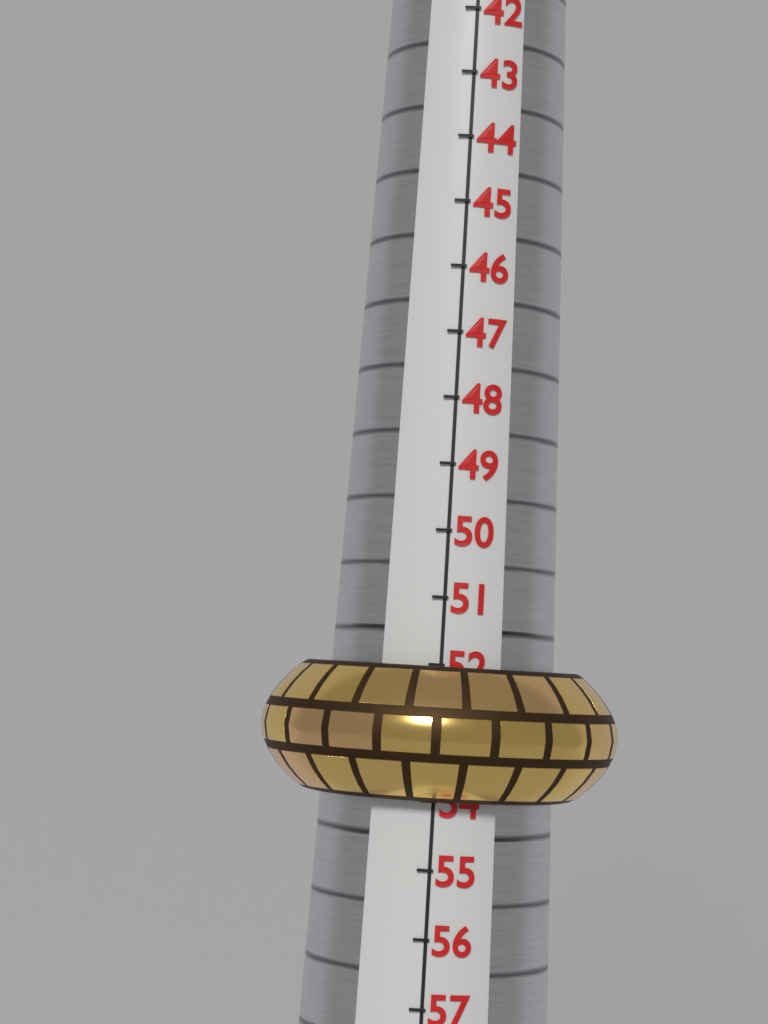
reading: 54 (no unit)
